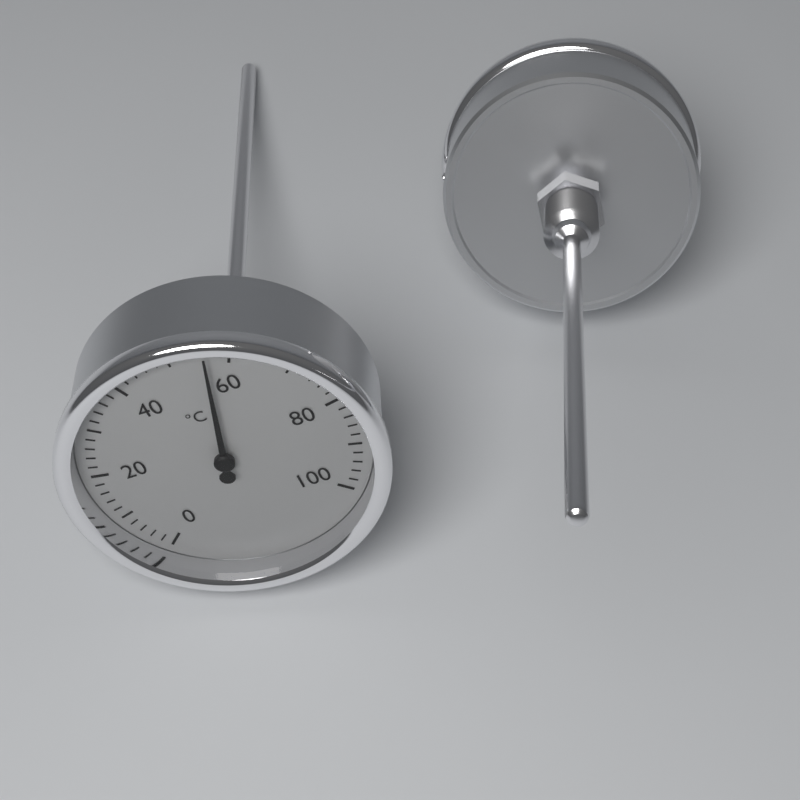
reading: 56 °C
